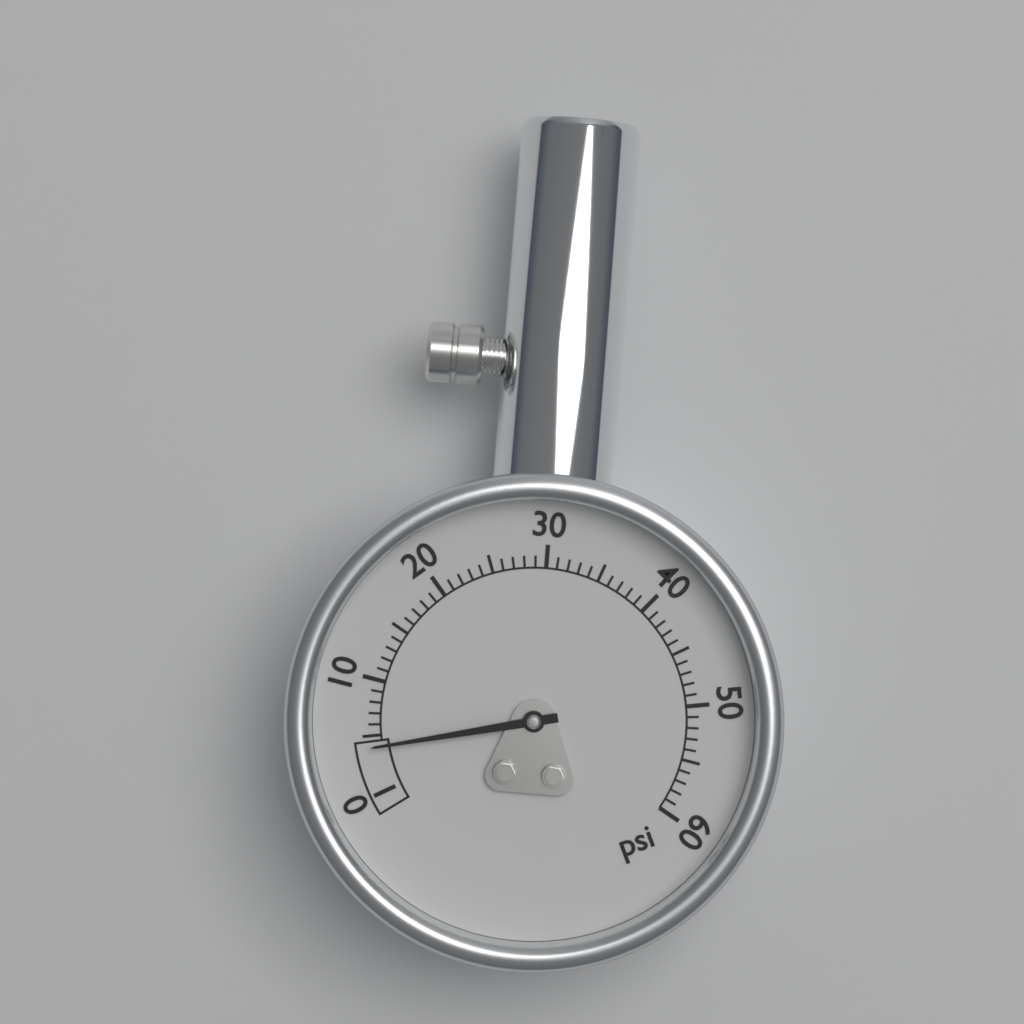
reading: 4 psi
